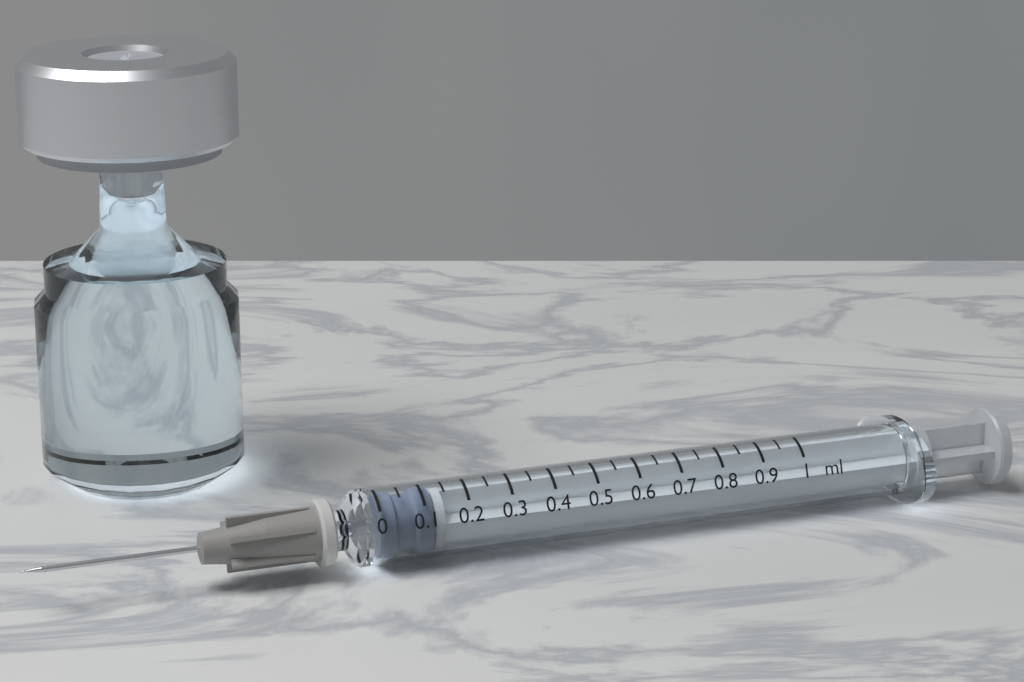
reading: 0.00 ml
